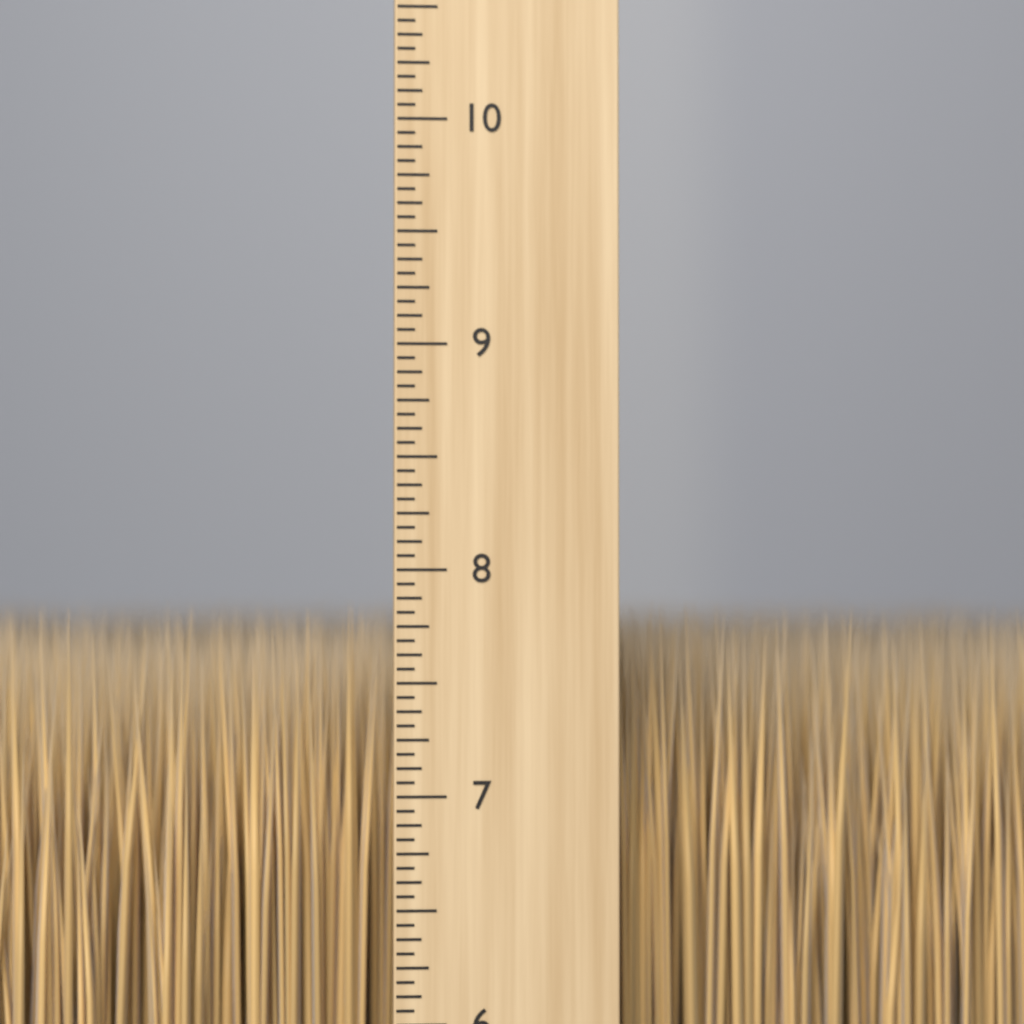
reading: 7.8750 inch
